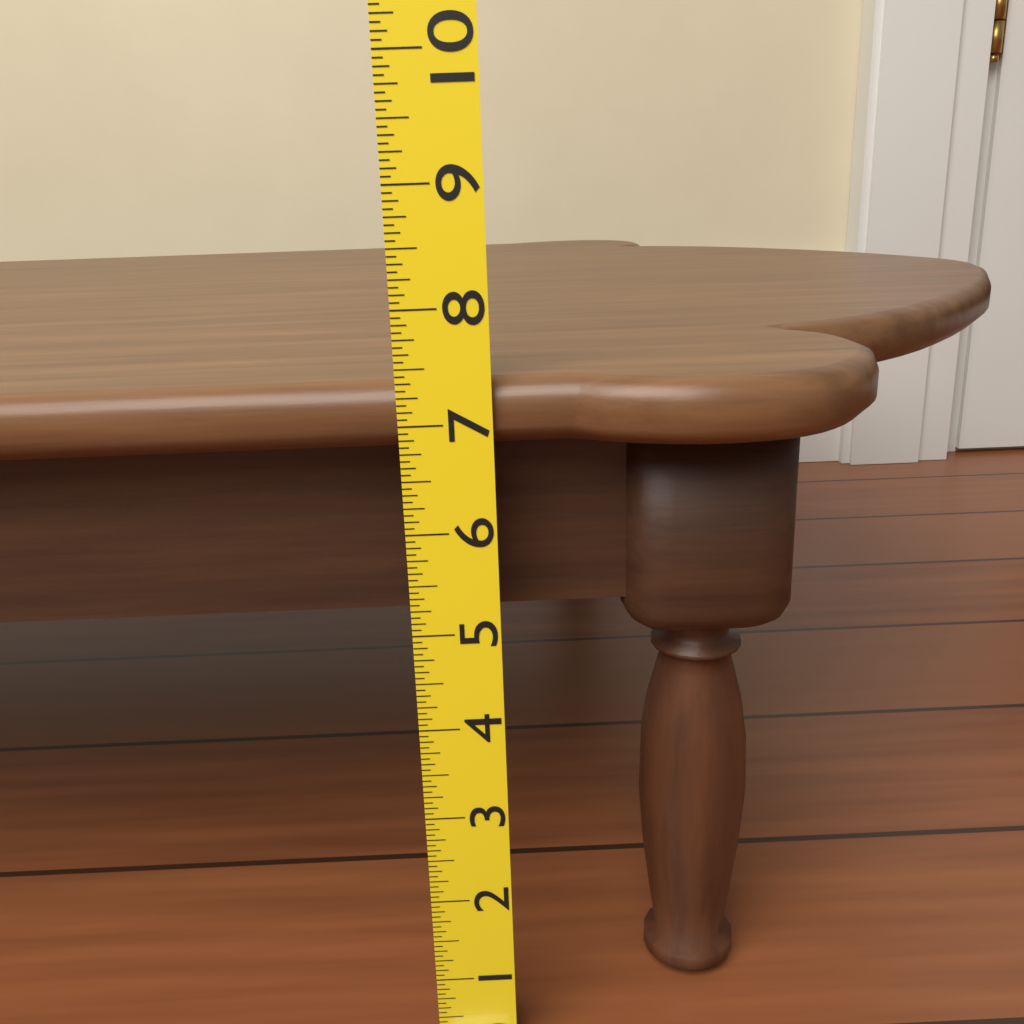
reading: 7.3750 (no unit)
